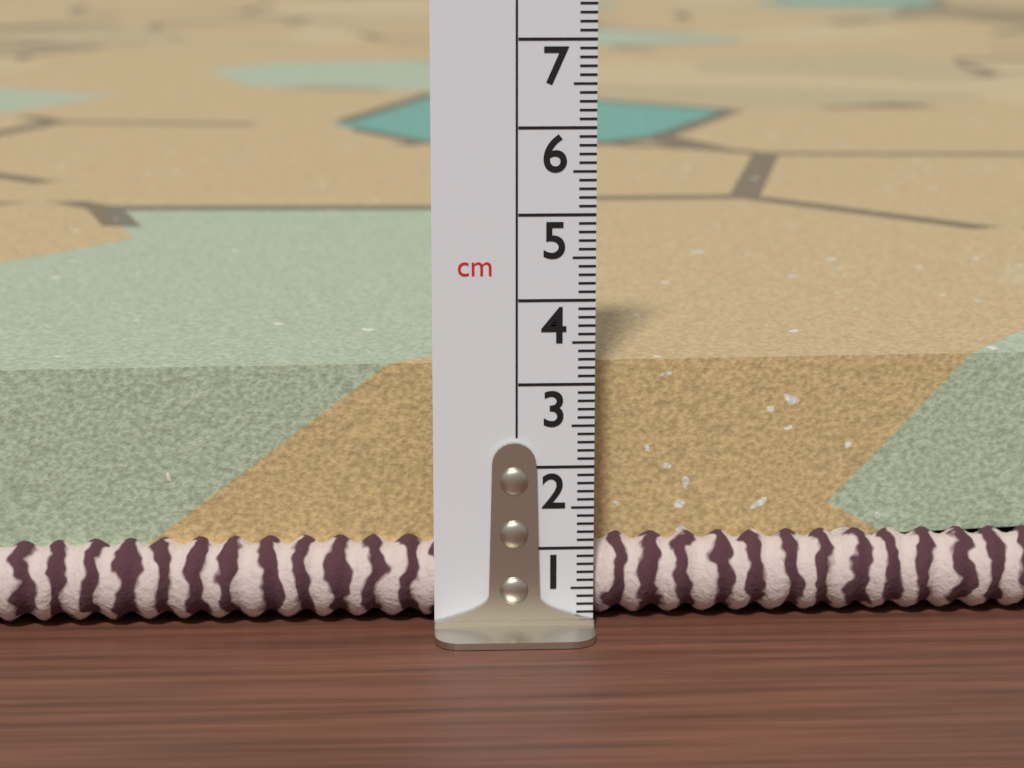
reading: 3.1 cm
